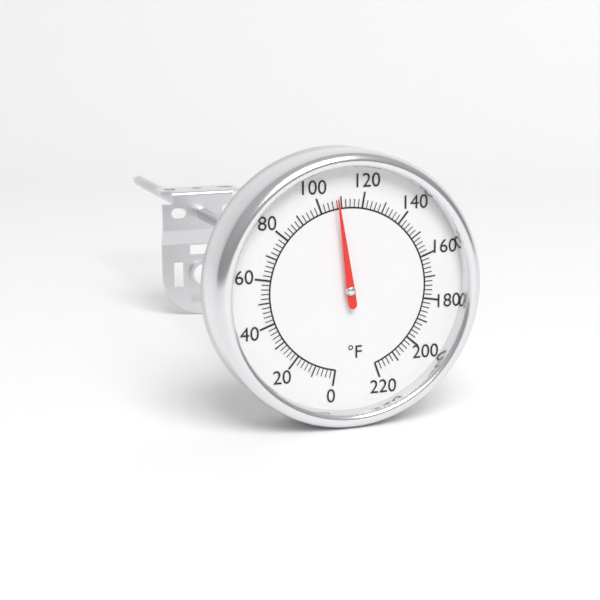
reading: 108 °F
